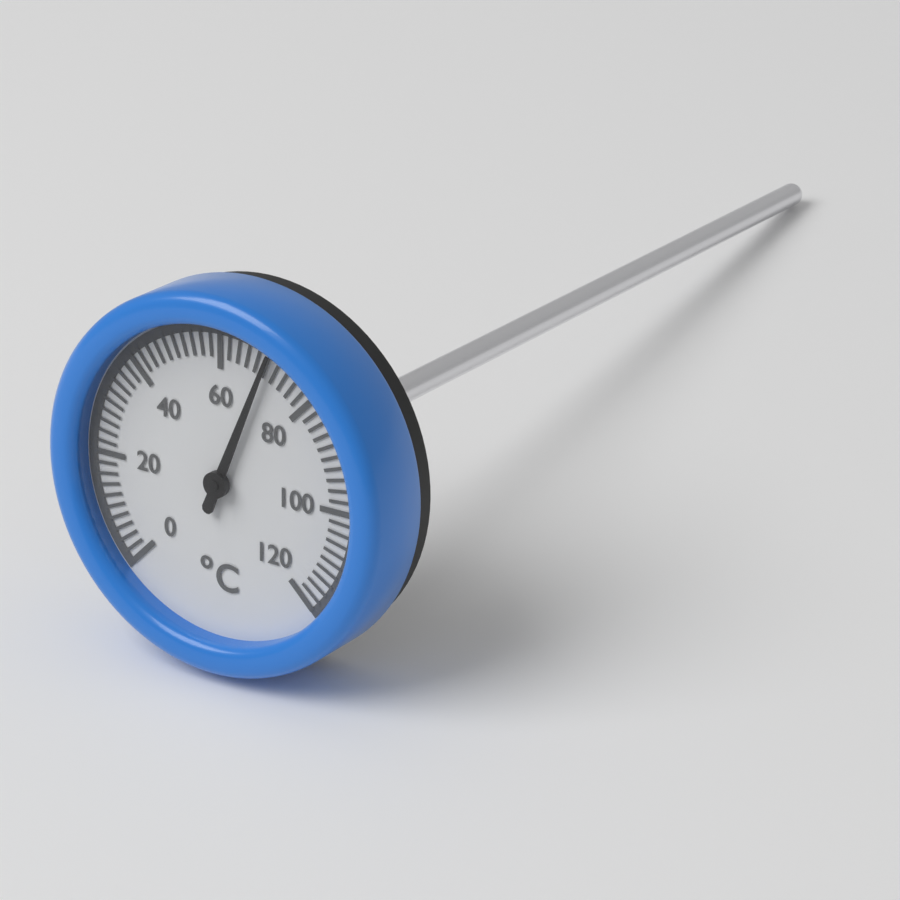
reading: 70 °C
